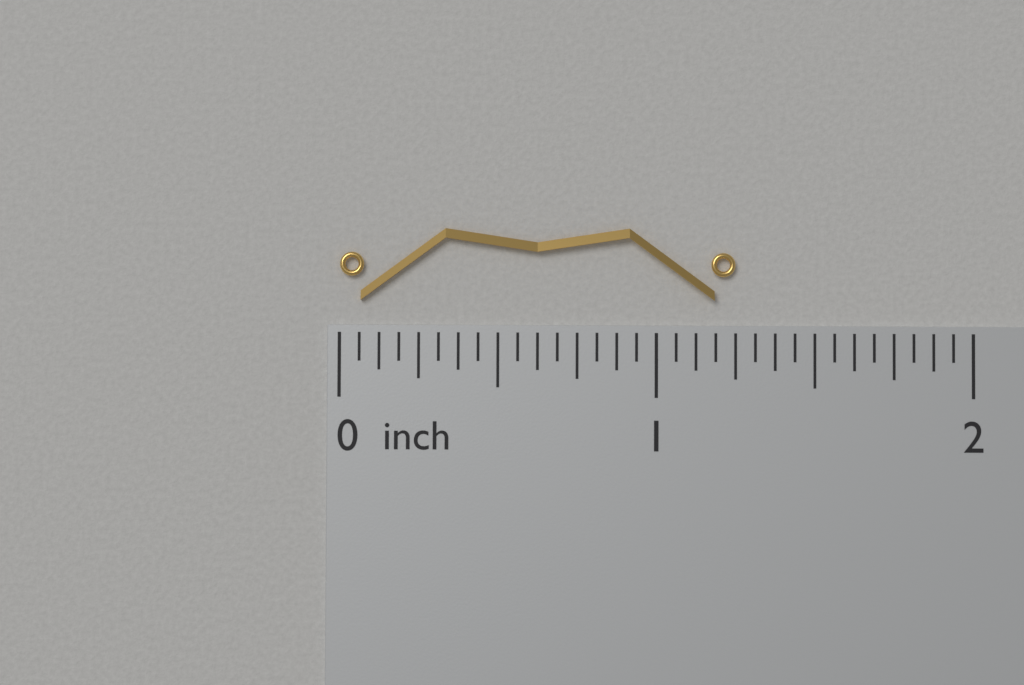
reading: 1.2500 inch
